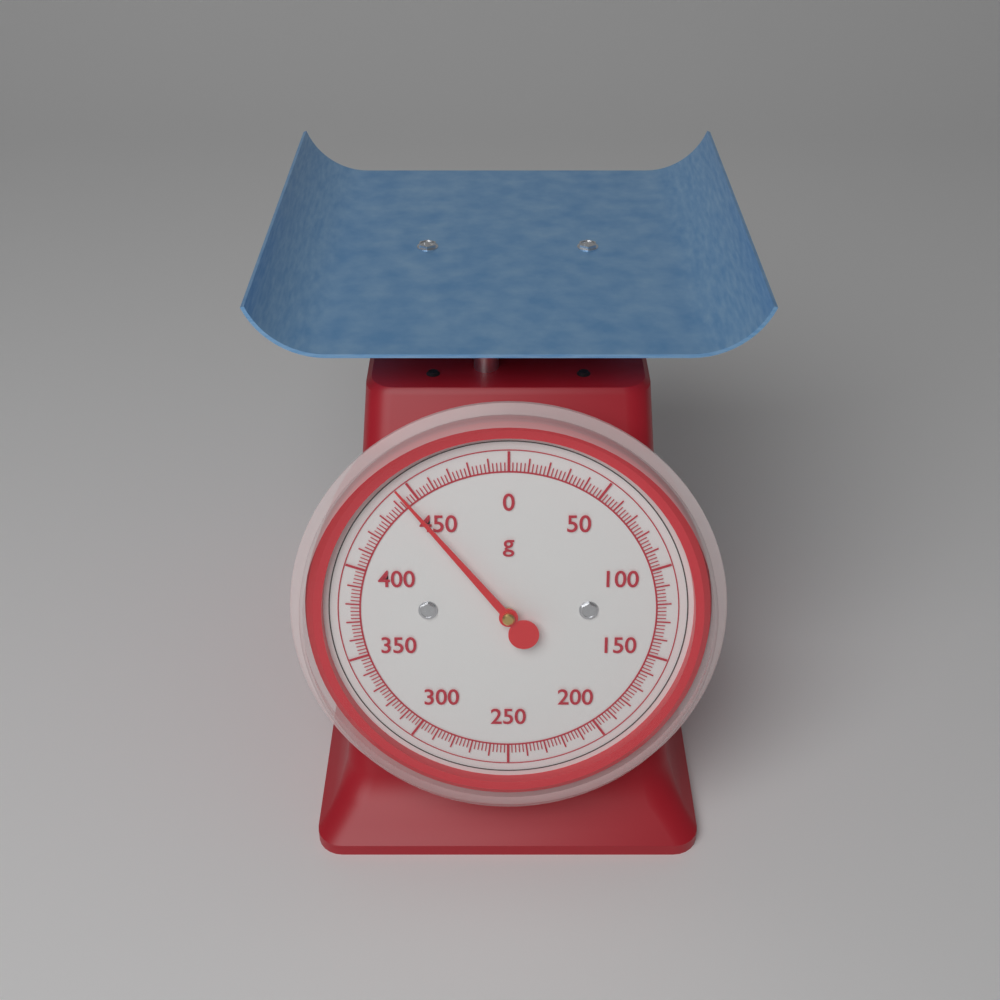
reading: 445 g
